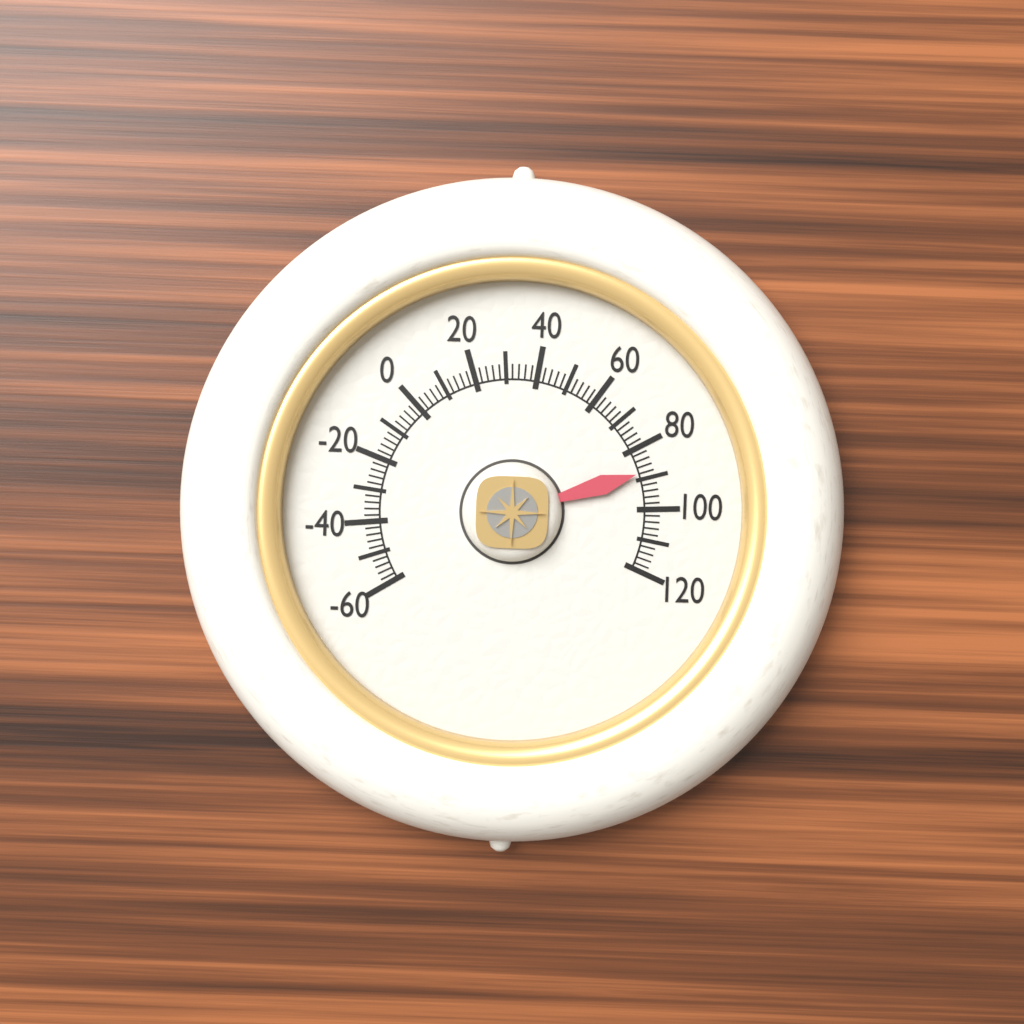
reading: 88 (no unit)
